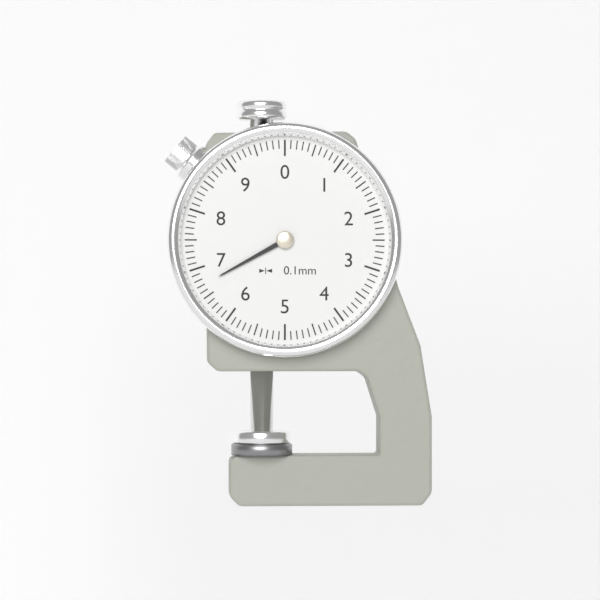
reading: 6.7 mm
